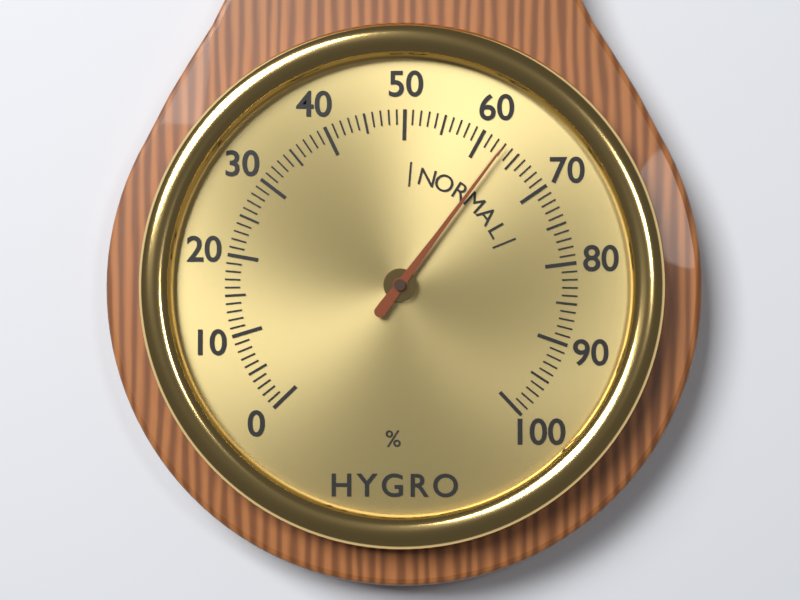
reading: 63 %
